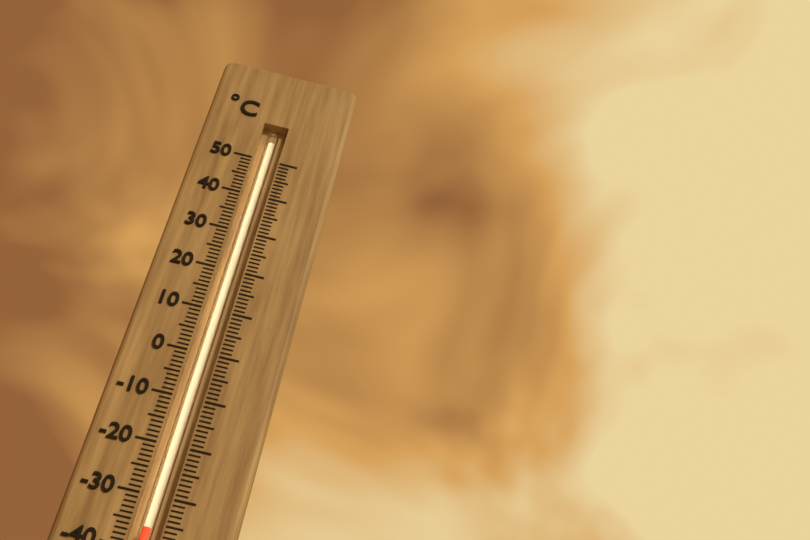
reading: -36 °C
